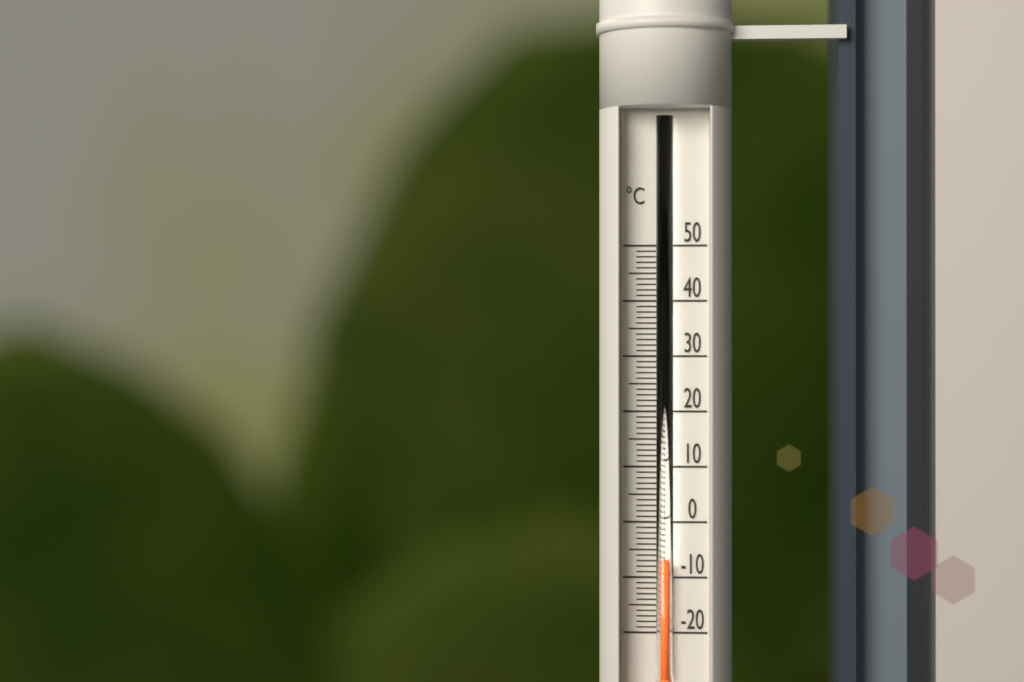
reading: -7 °C
